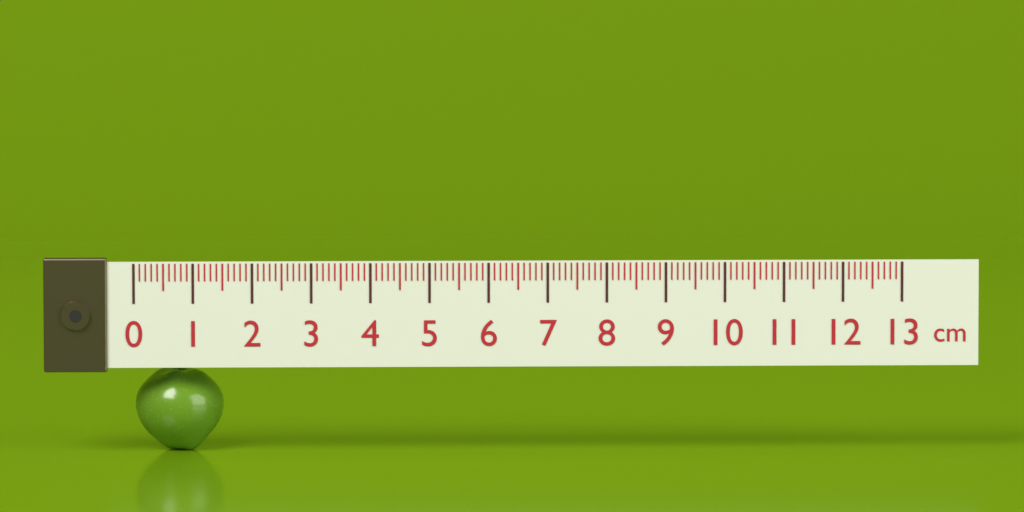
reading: 1.5 cm
